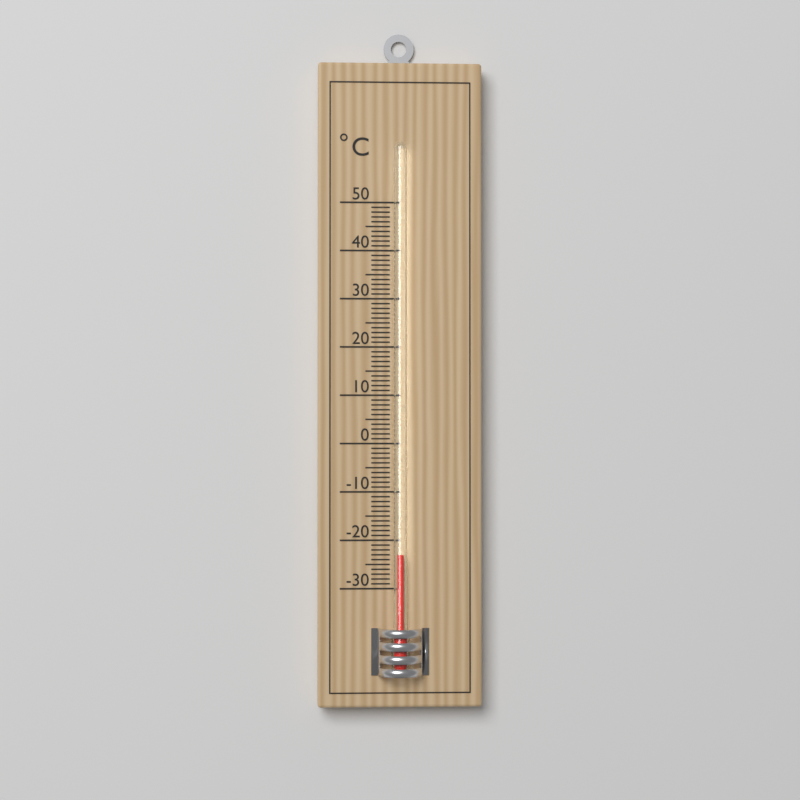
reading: -23 °C
